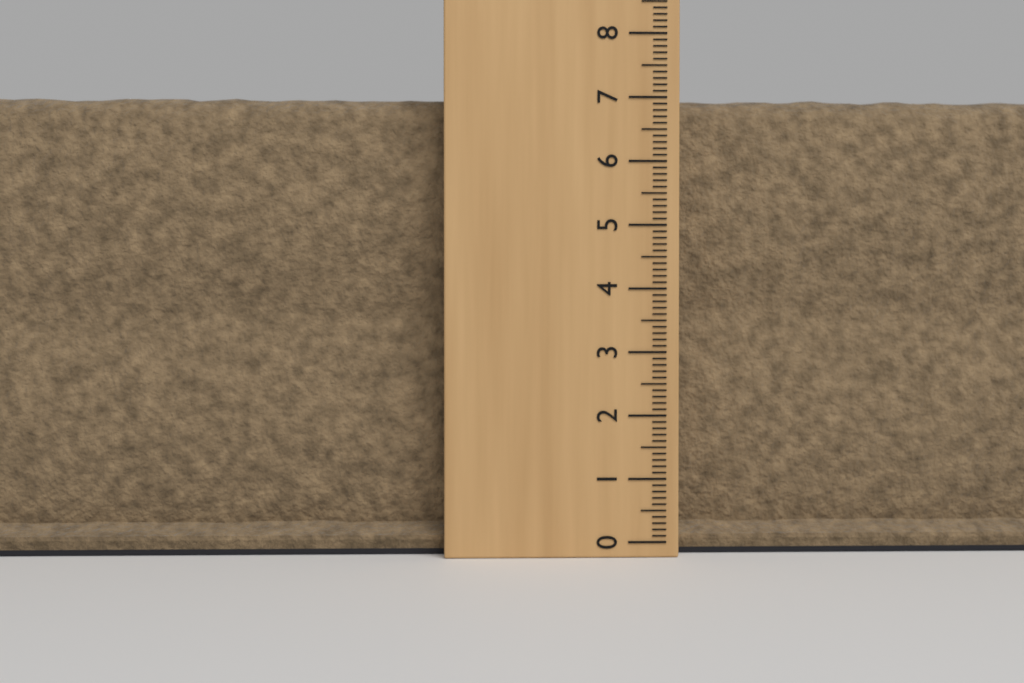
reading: 7.1 (no unit)
